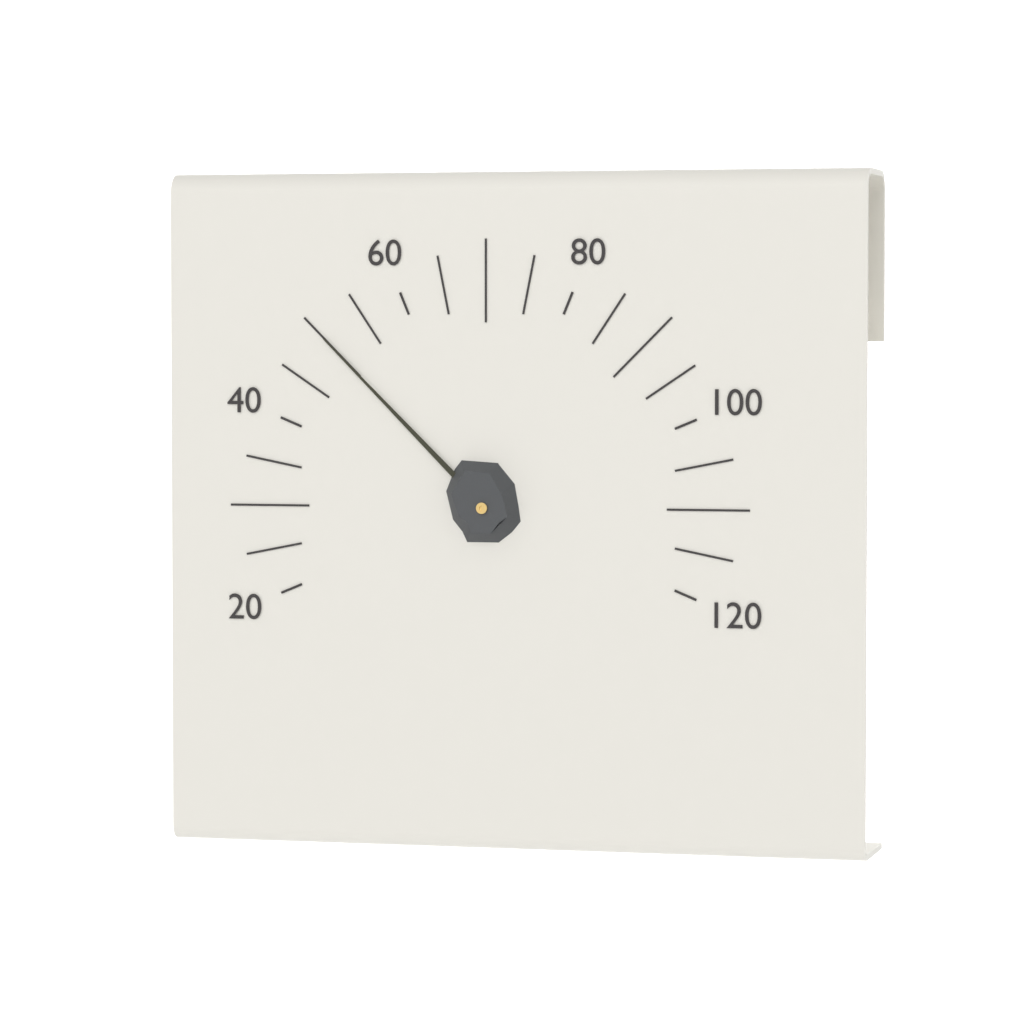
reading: 50 (no unit)
